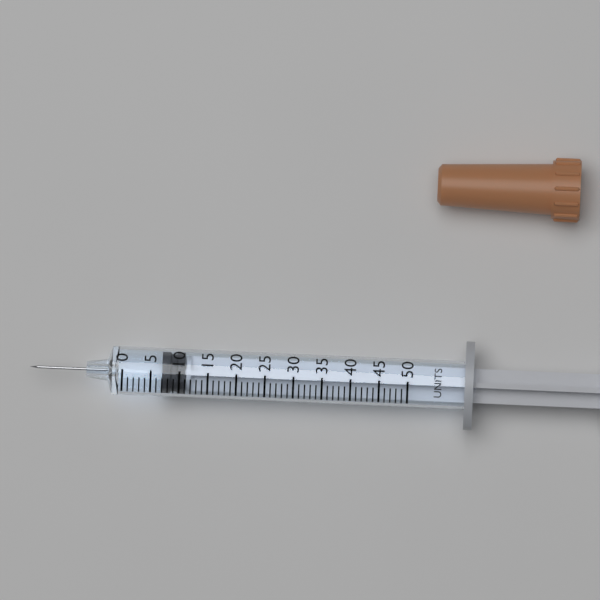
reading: 7 units
